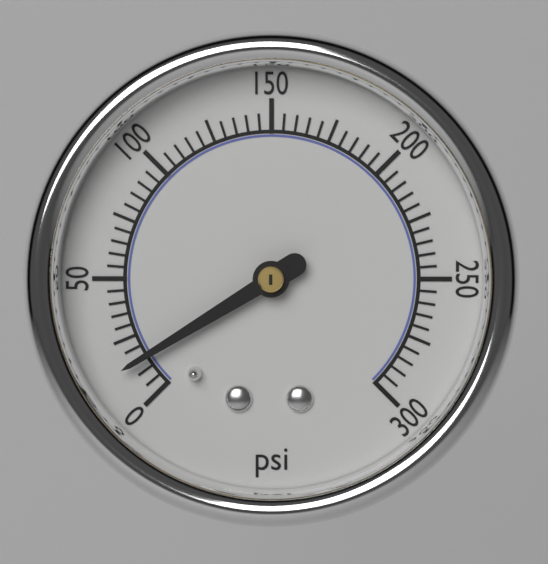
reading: 15 psi
